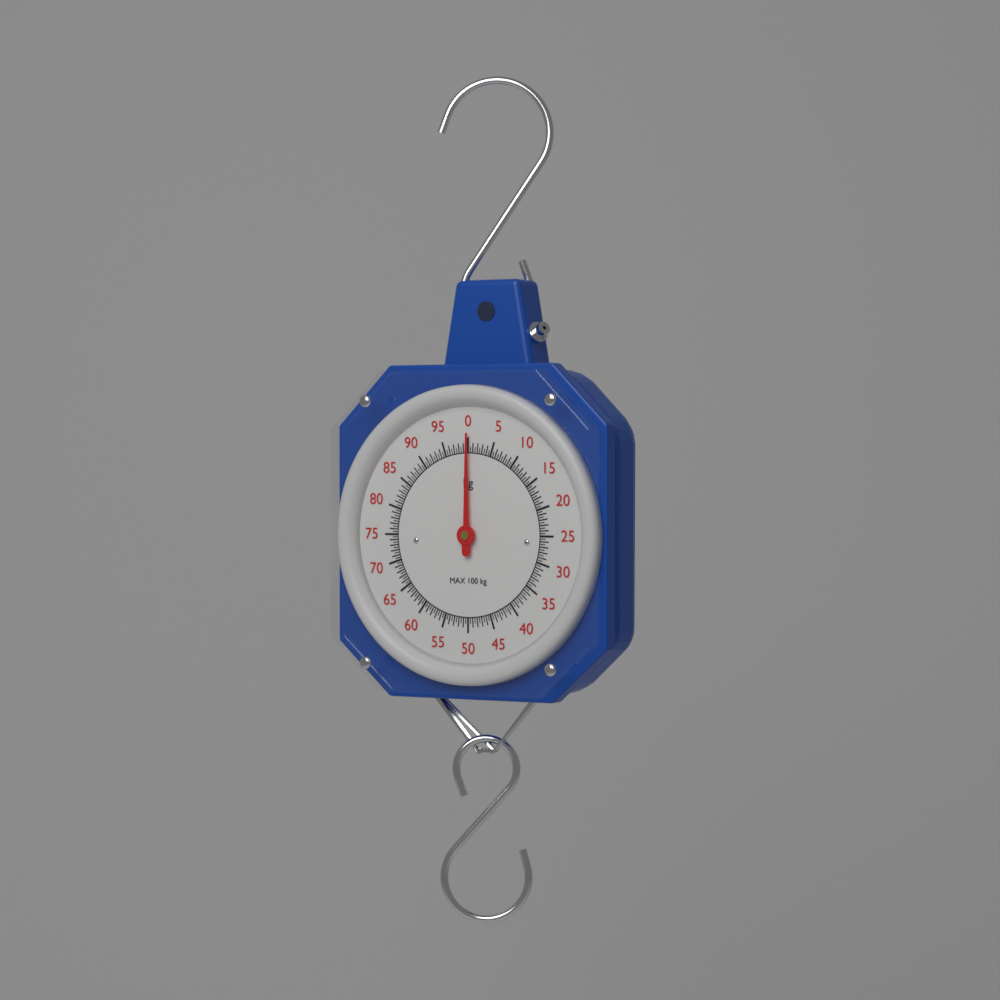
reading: 0.0 kg
